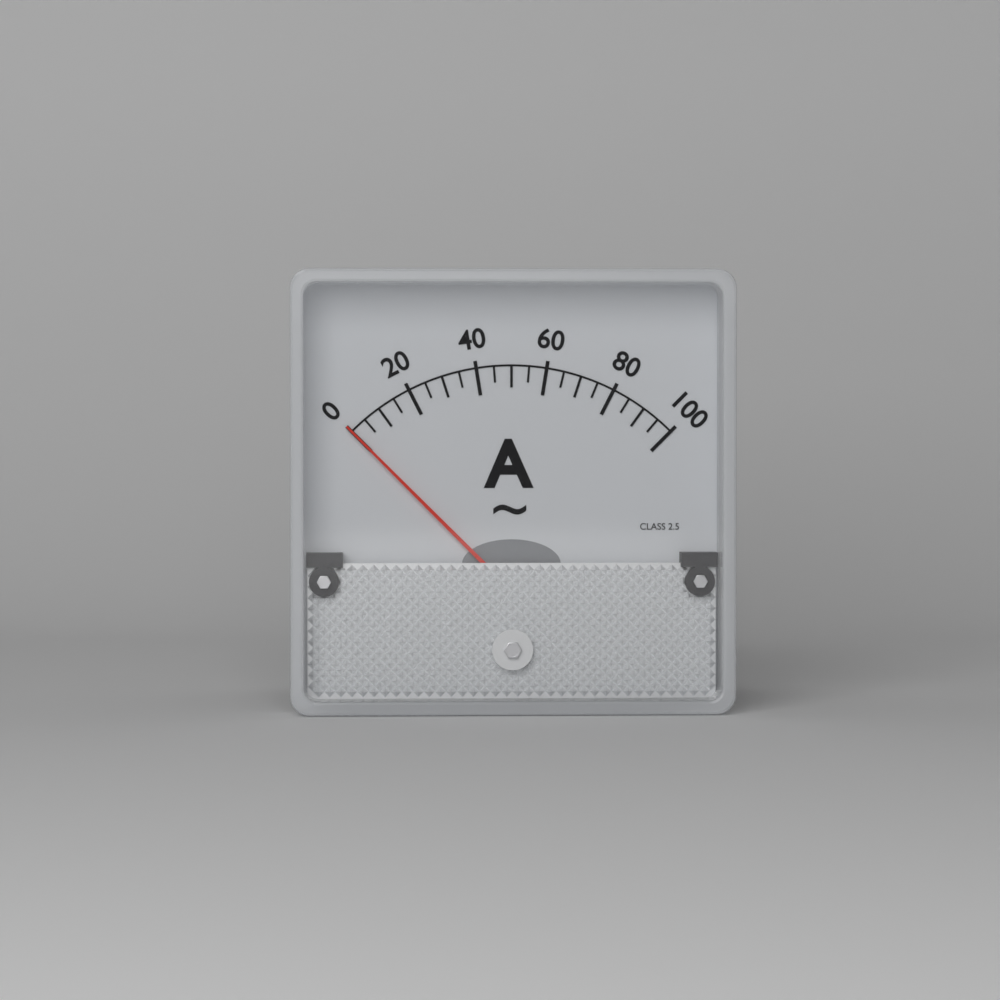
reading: 0 A
